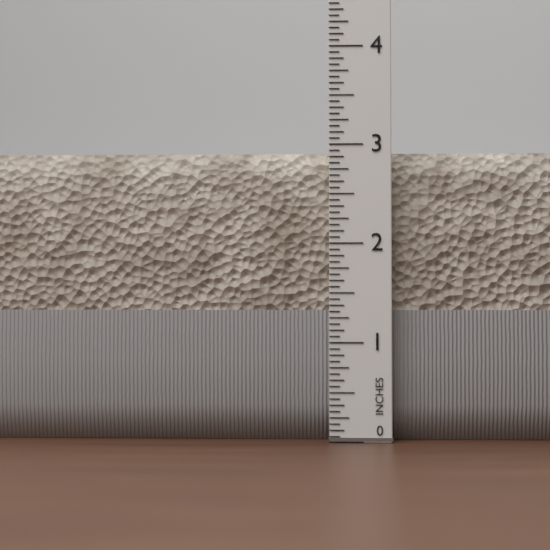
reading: 2.9375 in
